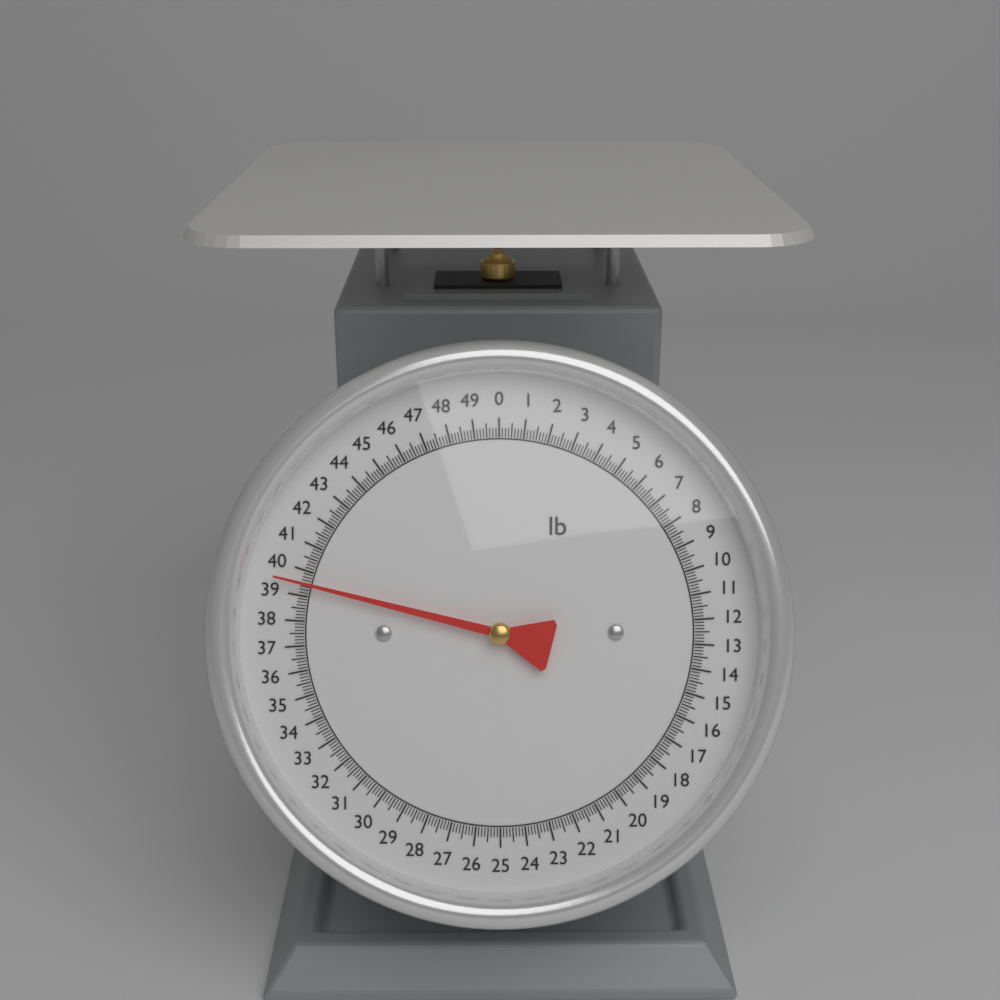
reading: 39.500 lb
